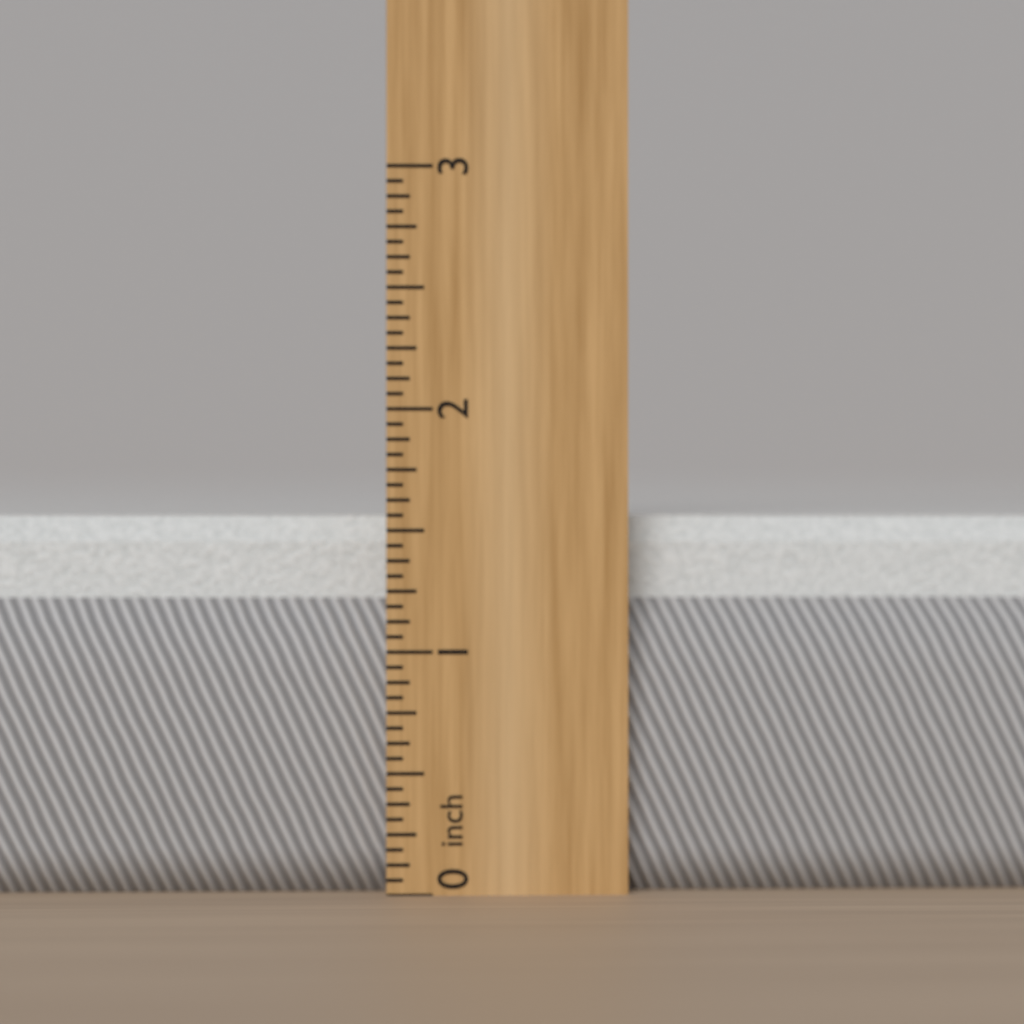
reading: 1.5625 inch
